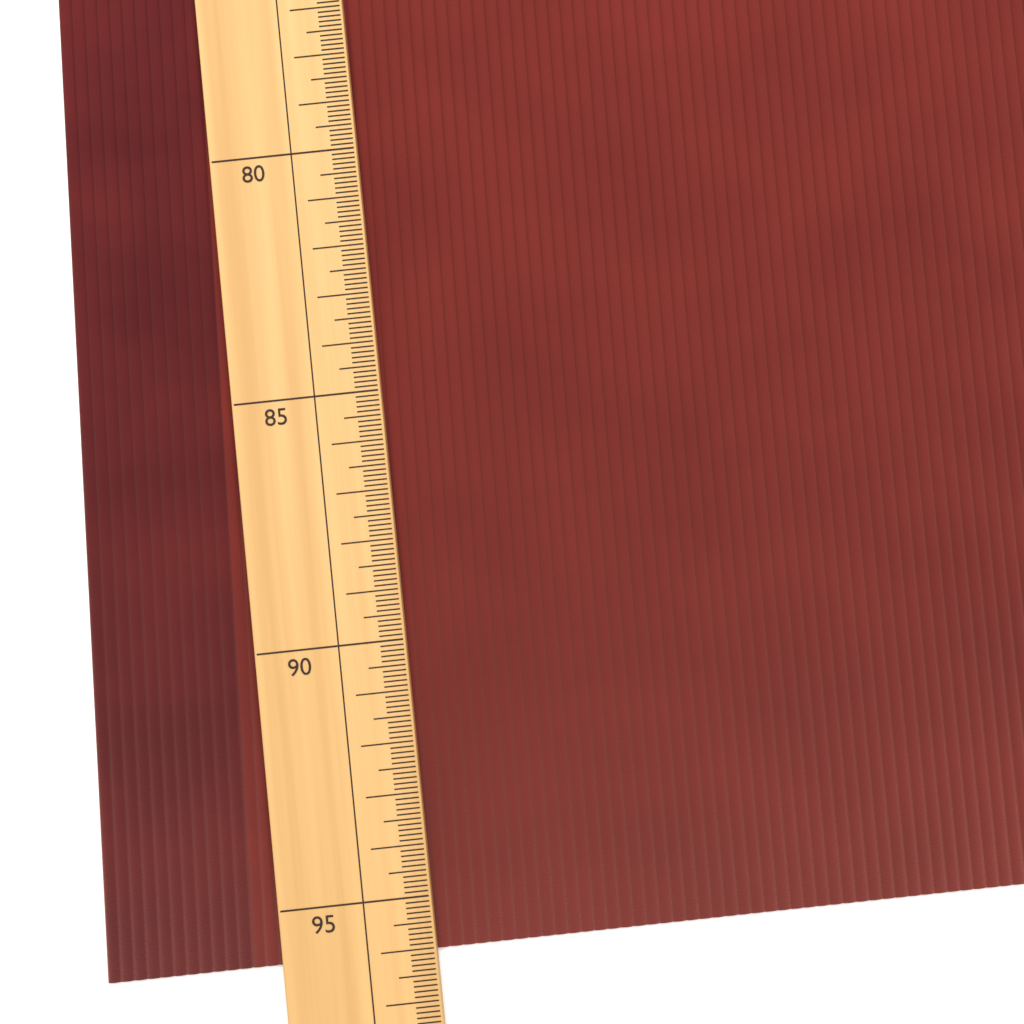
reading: 96.1 (no unit)
